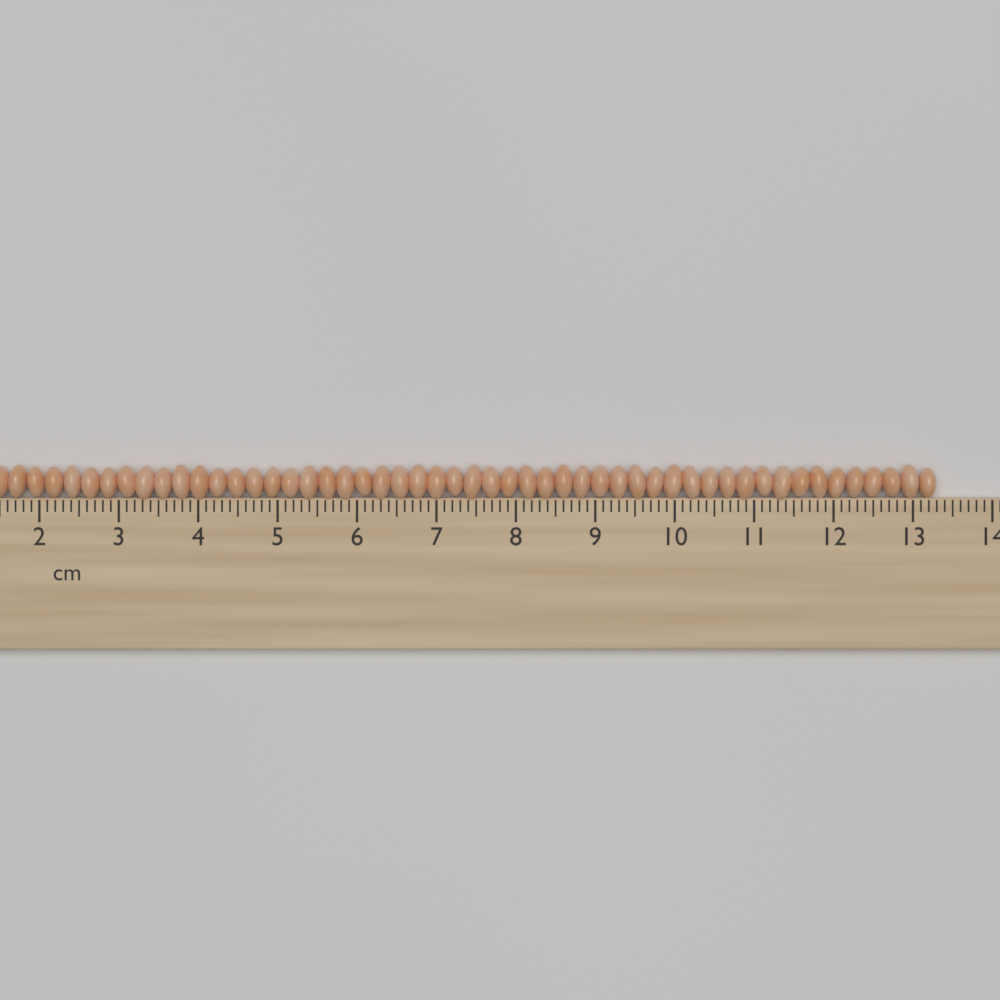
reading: 13.3 cm
